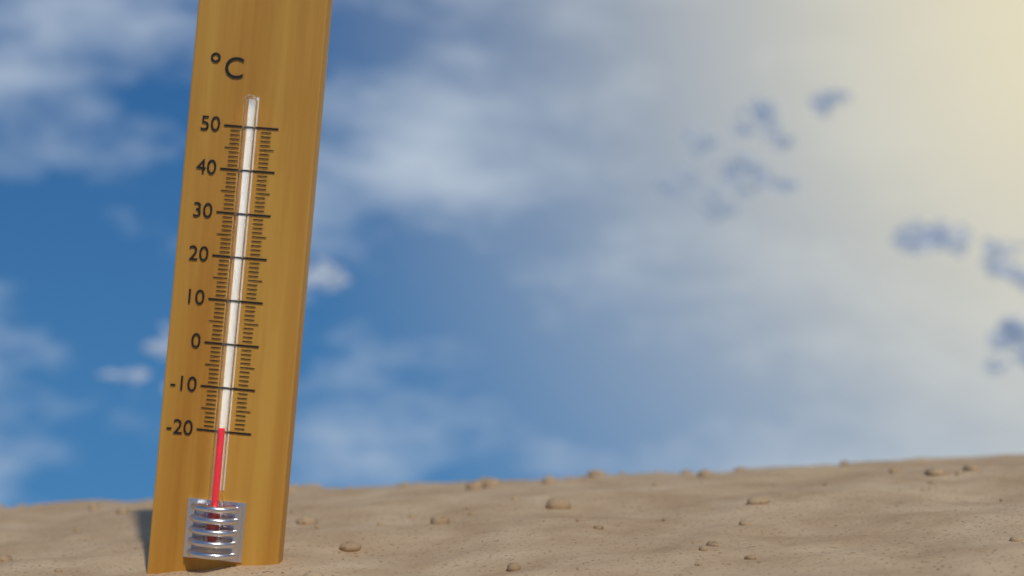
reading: -19 °C
